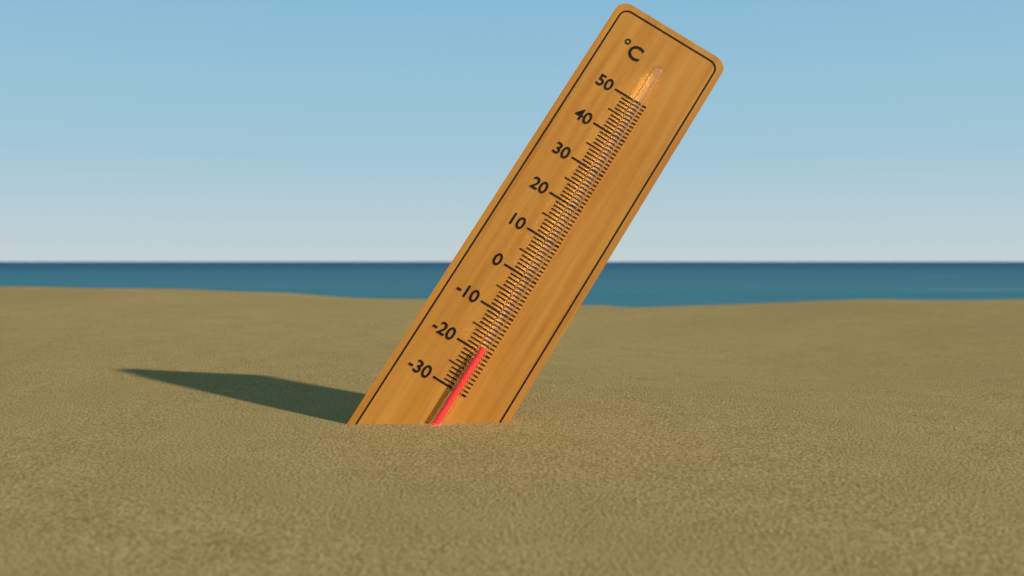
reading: -19 °C
